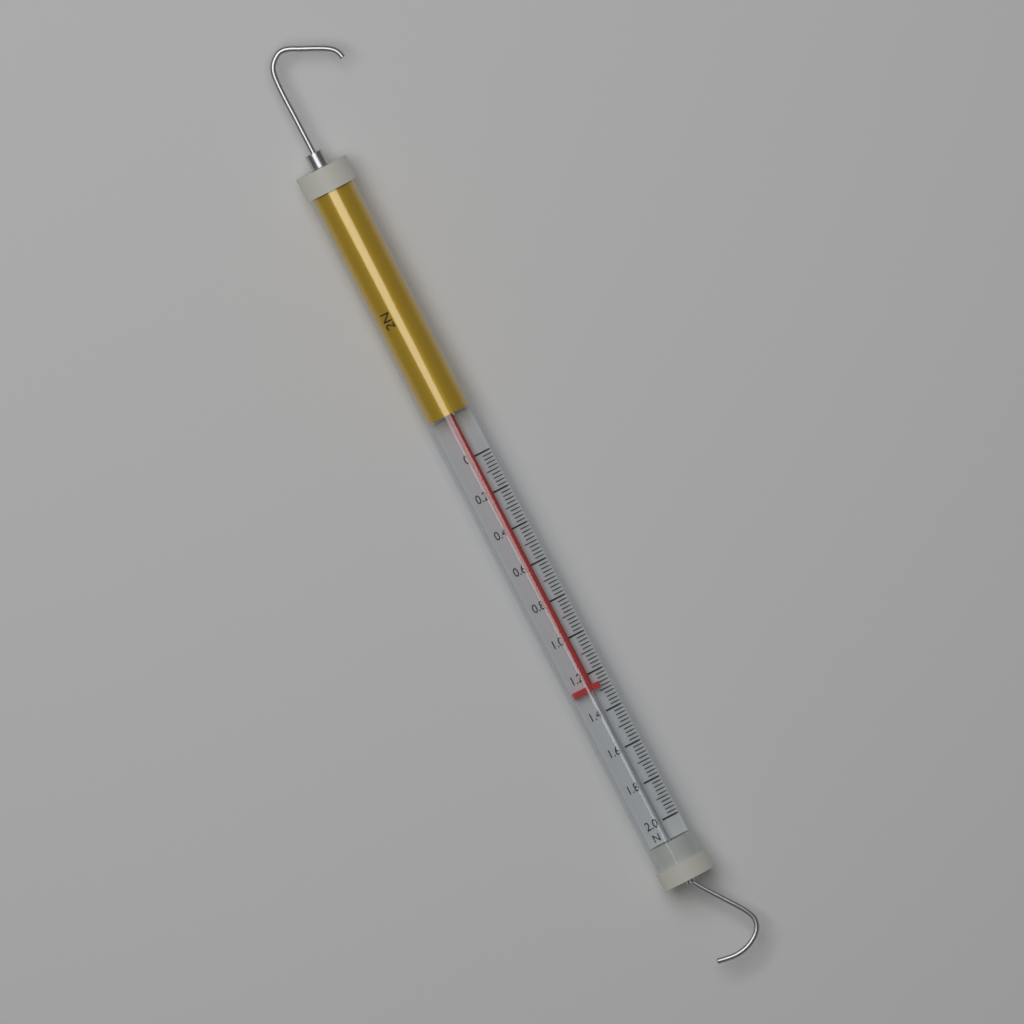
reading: 1.28 N
